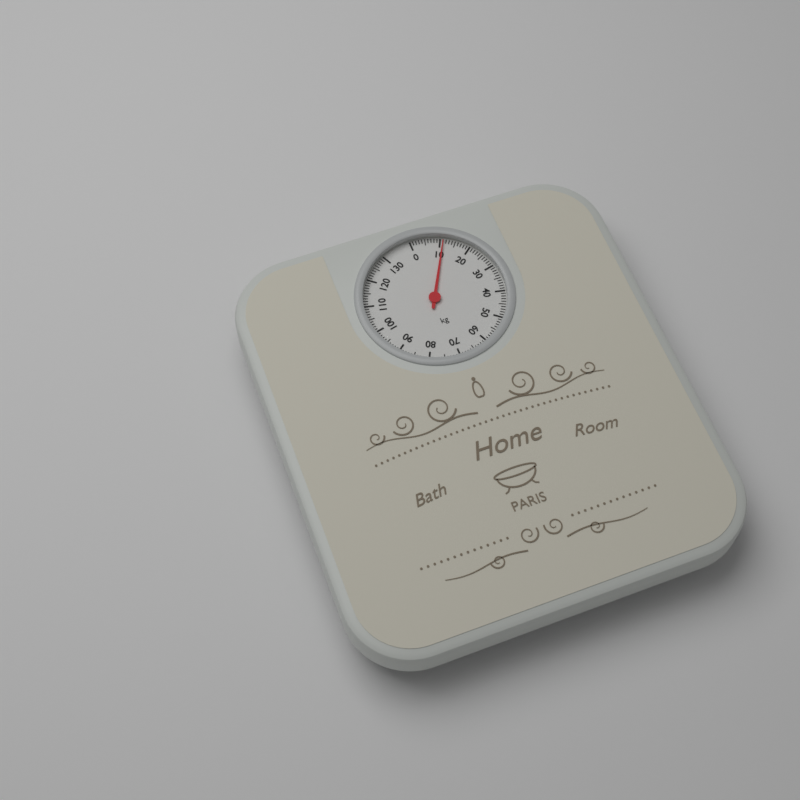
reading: 11 kg
